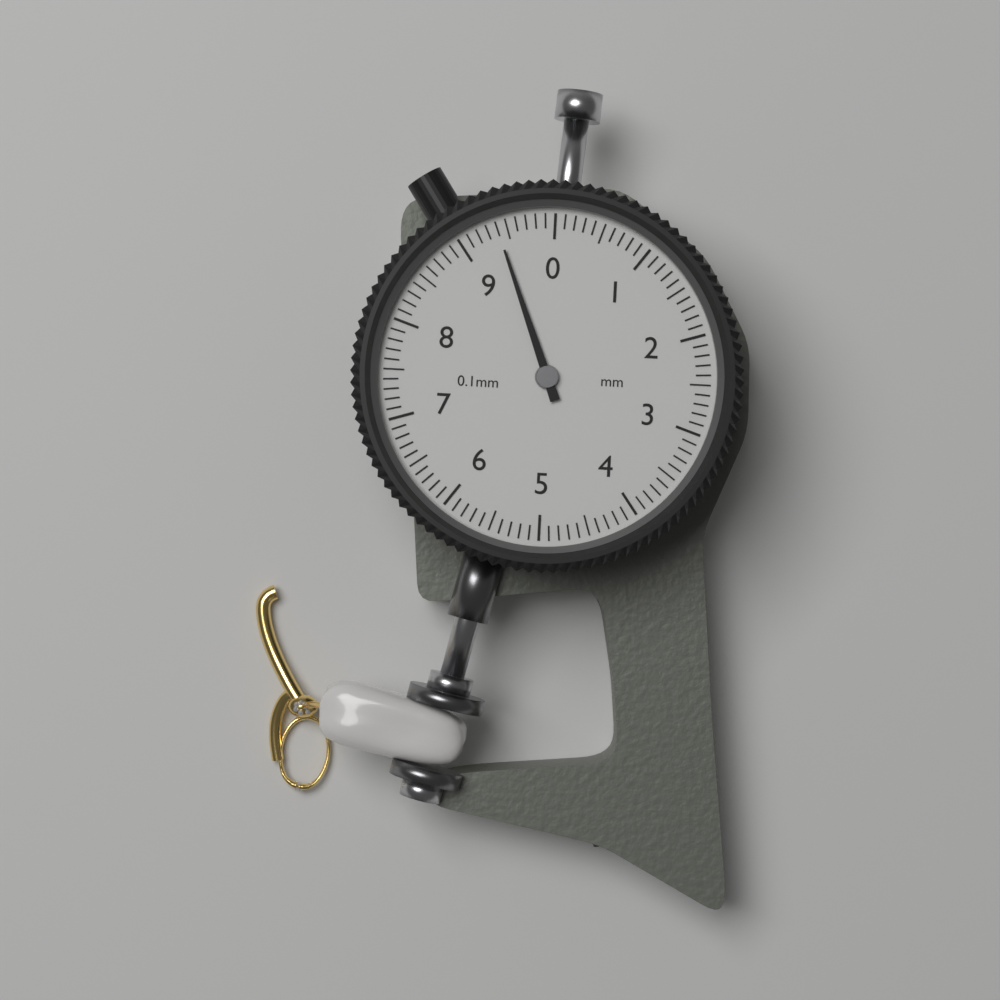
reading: 9.4 mm
